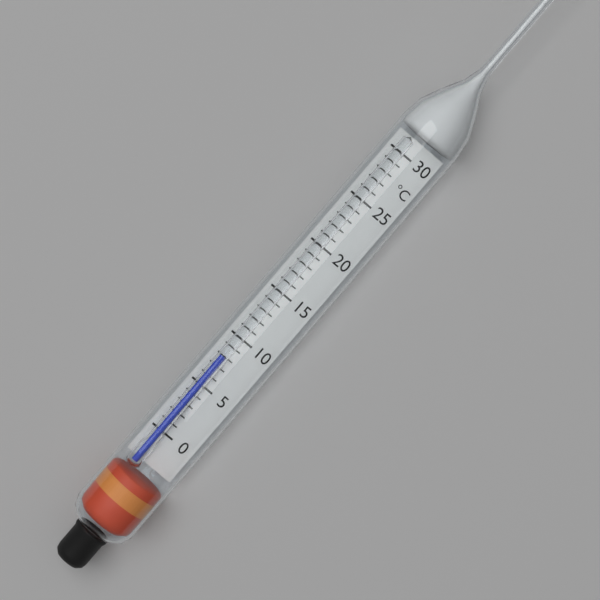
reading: 8 °C
